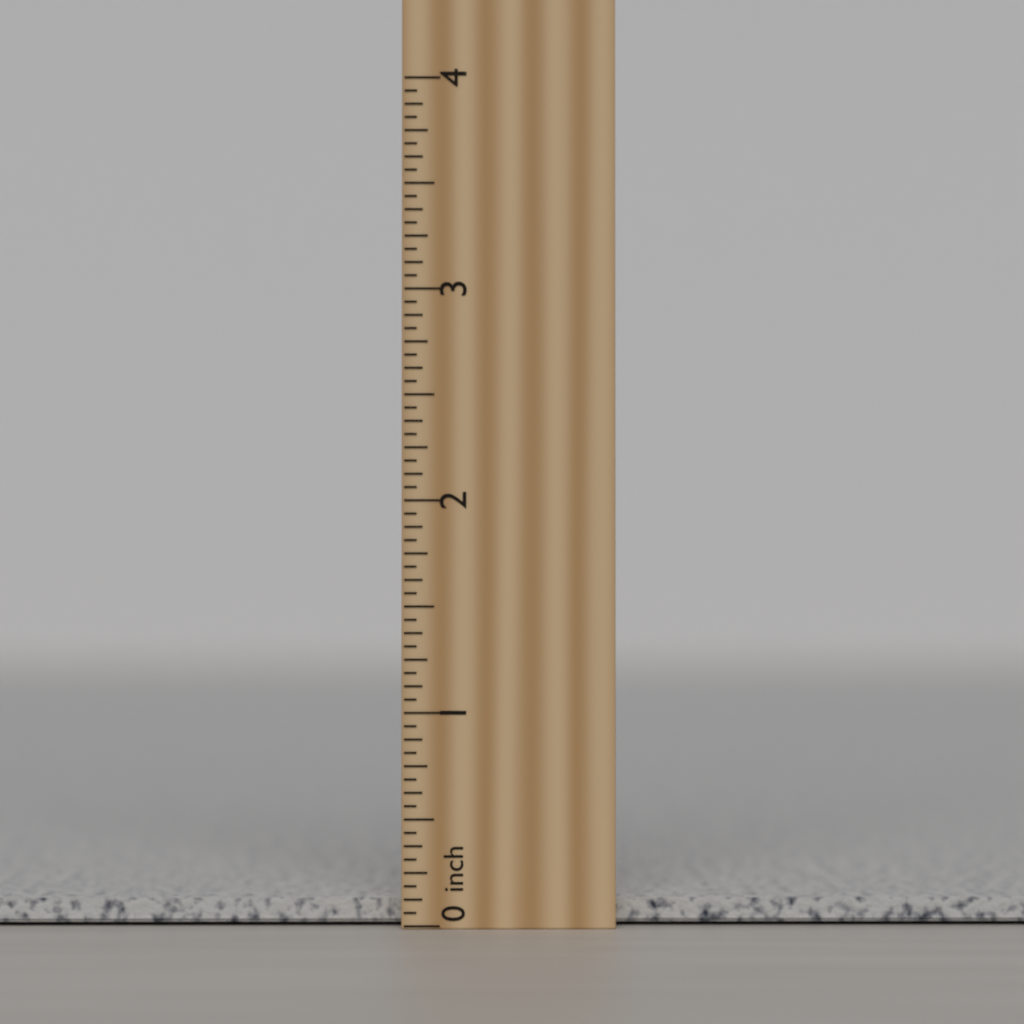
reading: 0.1250 inch
